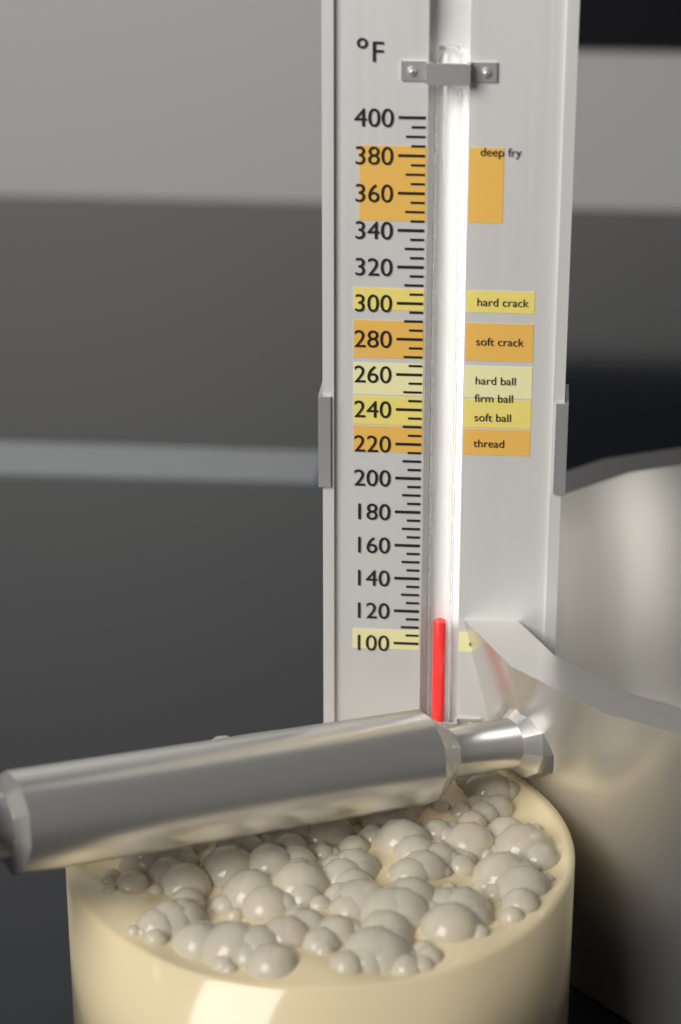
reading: 115 °F
